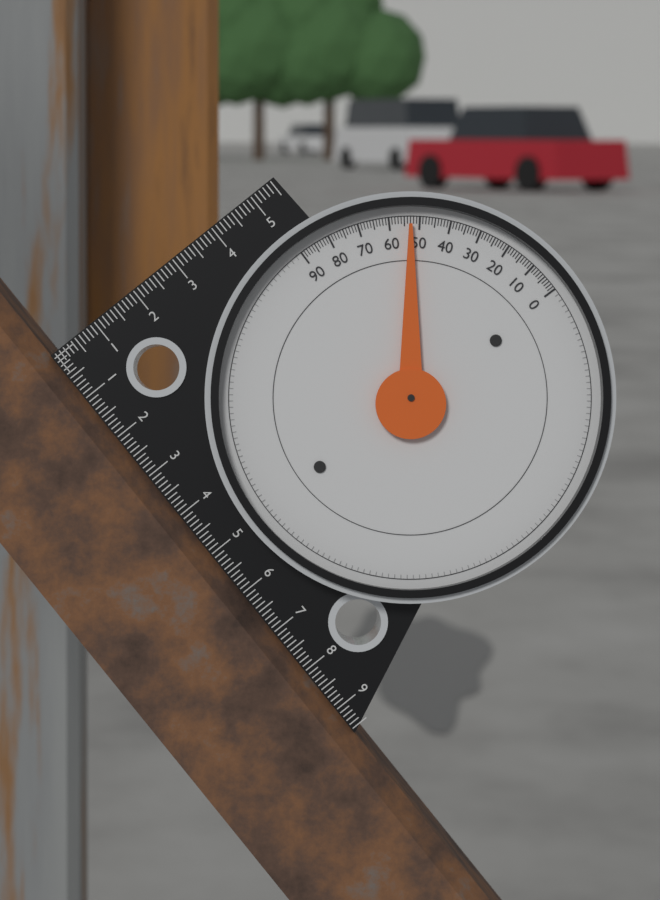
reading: 53 (no unit)
